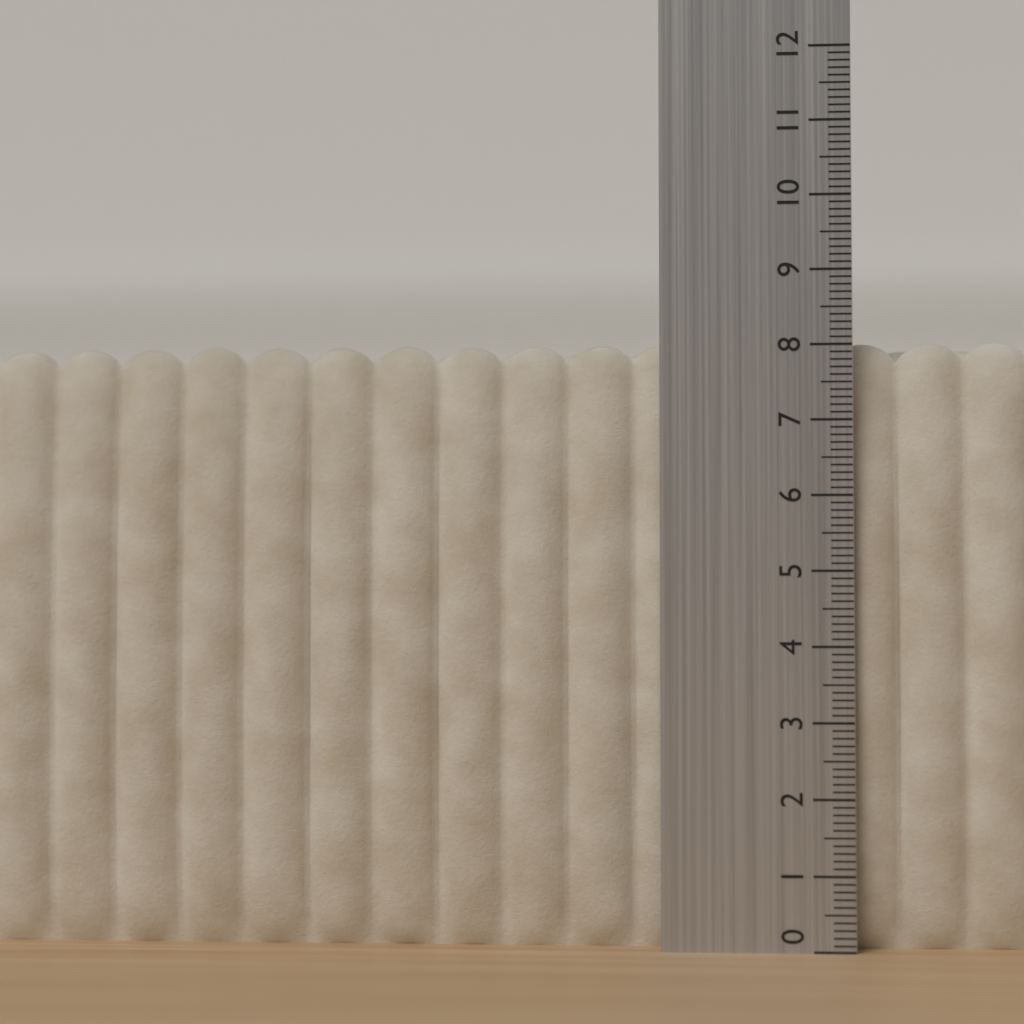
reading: 8.1 (no unit)
